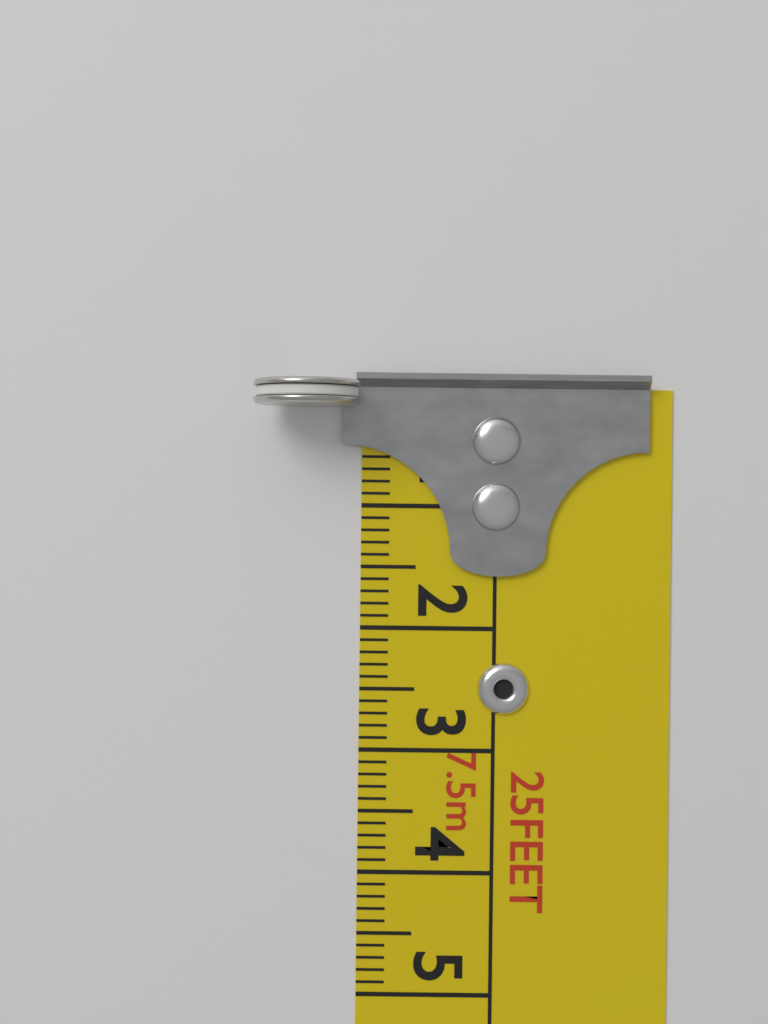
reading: 0.2 cm
